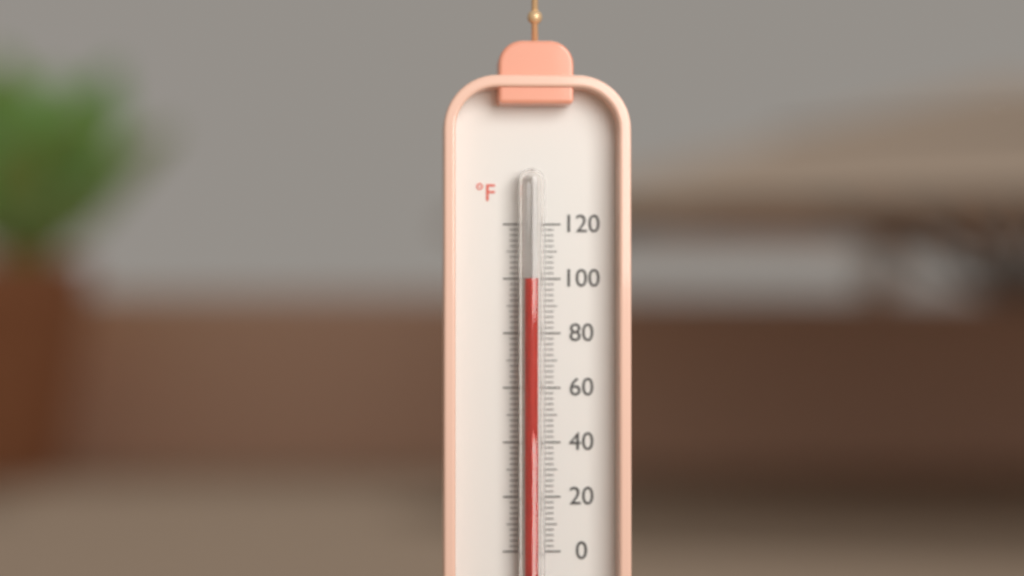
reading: 100 °F
